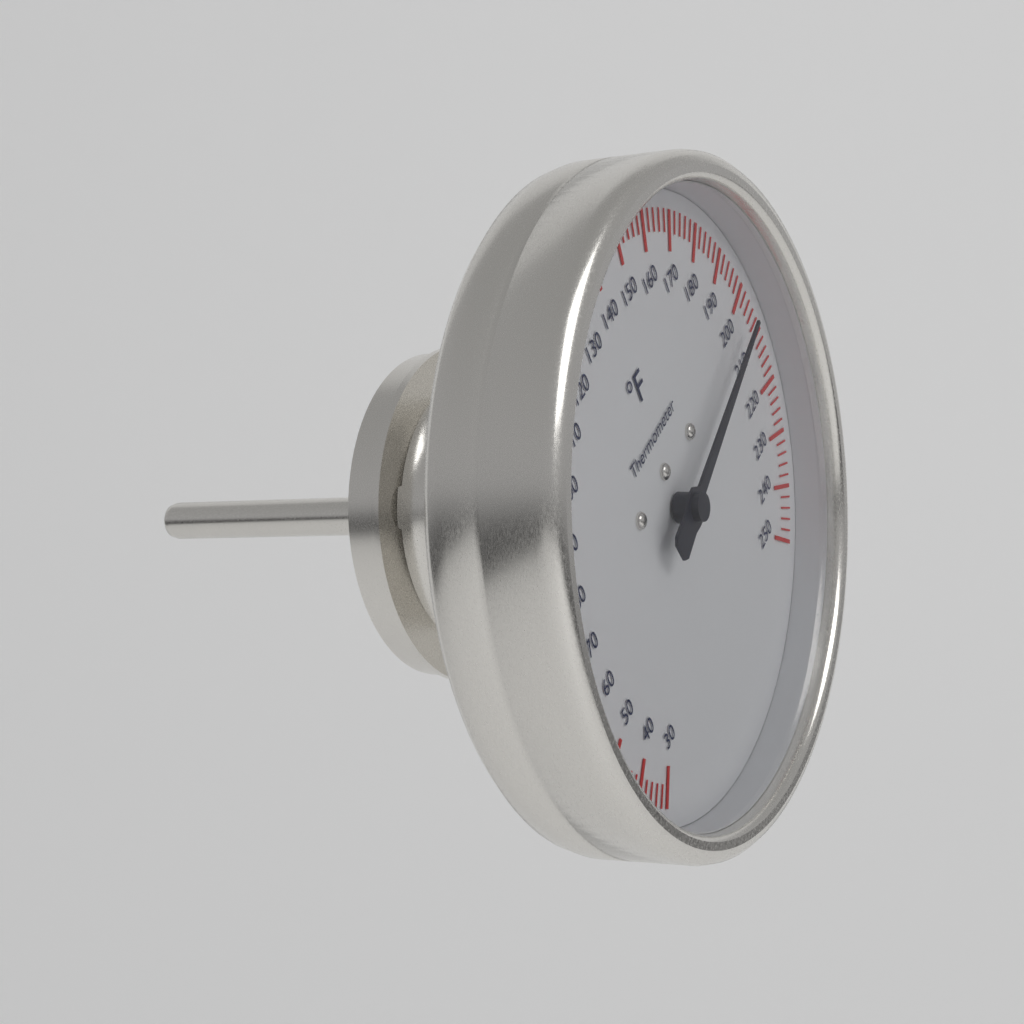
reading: 204 °F
